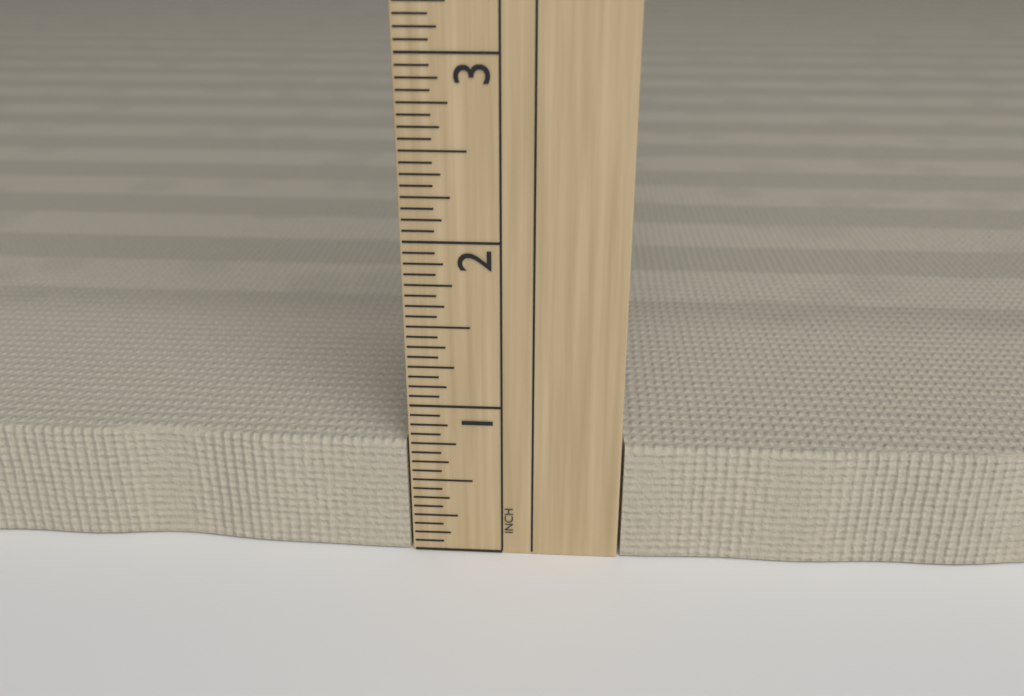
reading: 0.7500 in
